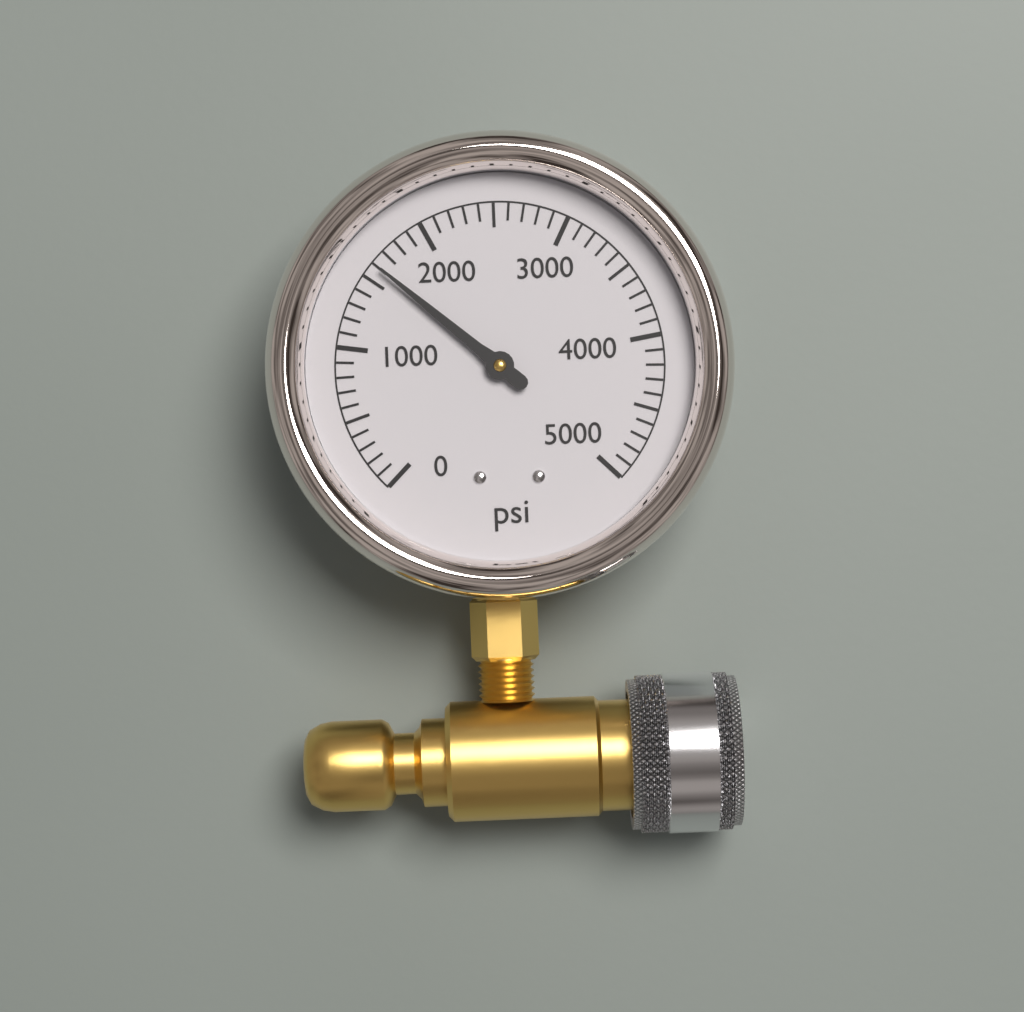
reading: 1600 psi
